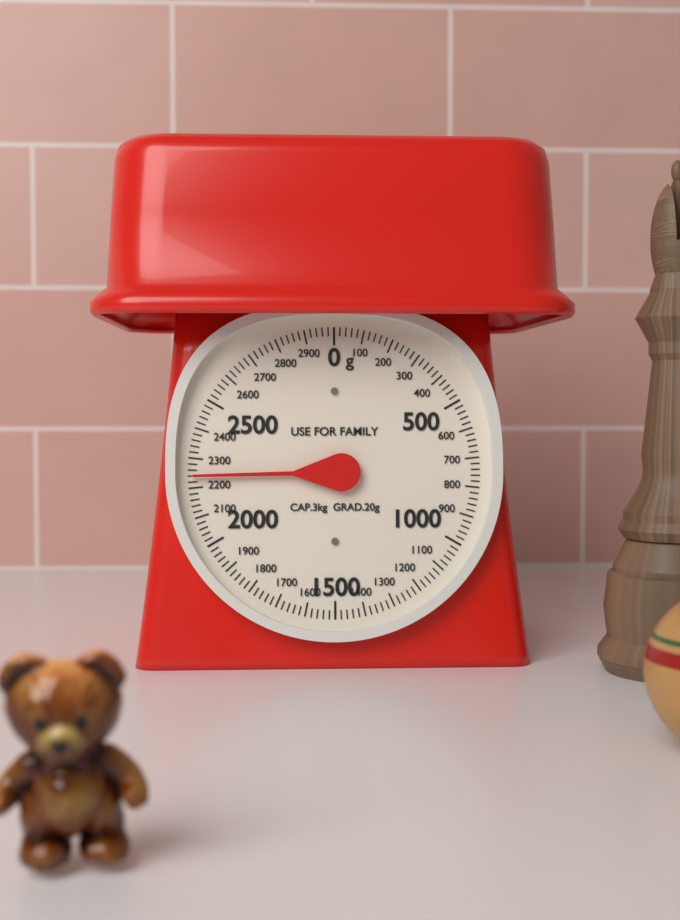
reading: 2240 g
